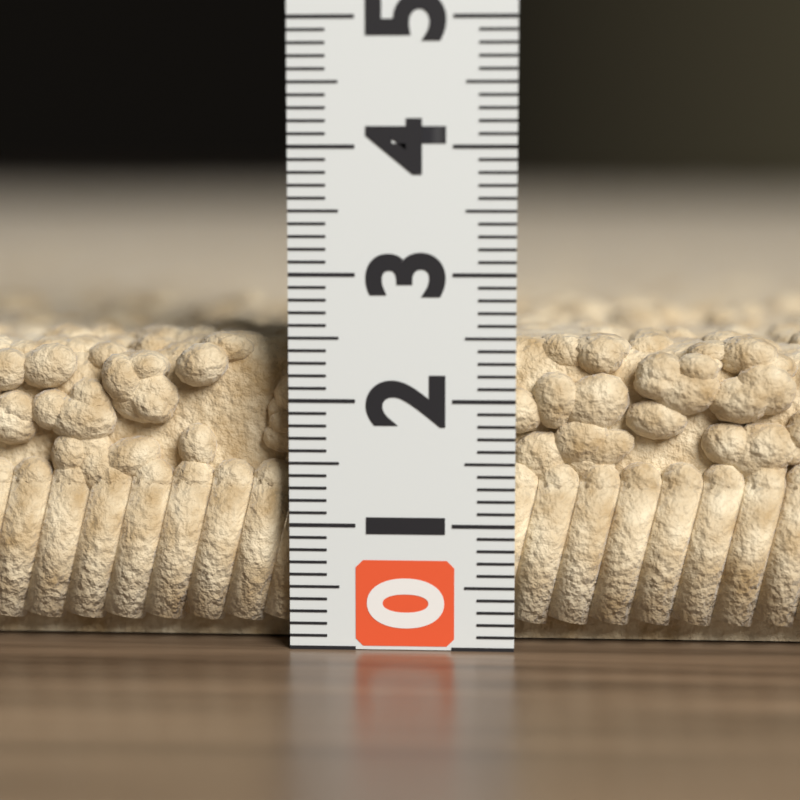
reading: 2.5 (no unit)
